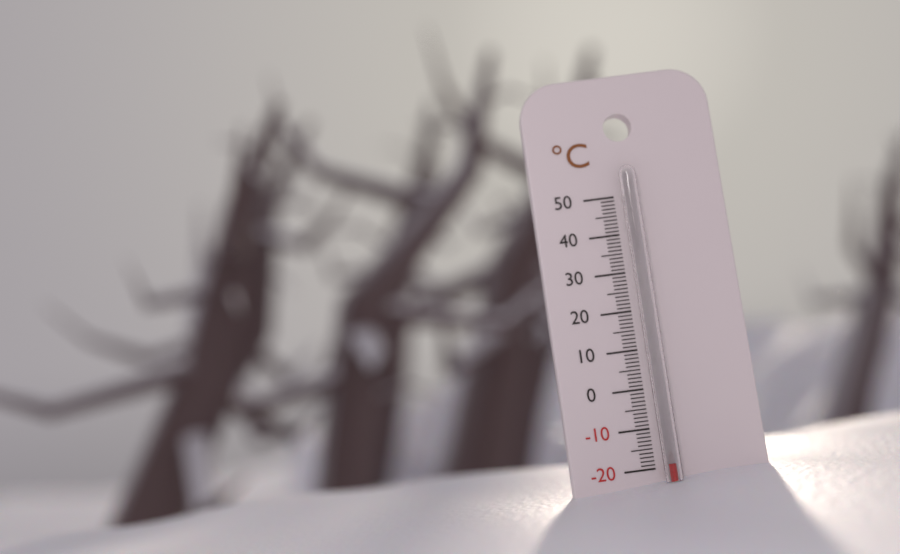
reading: -19 °C
